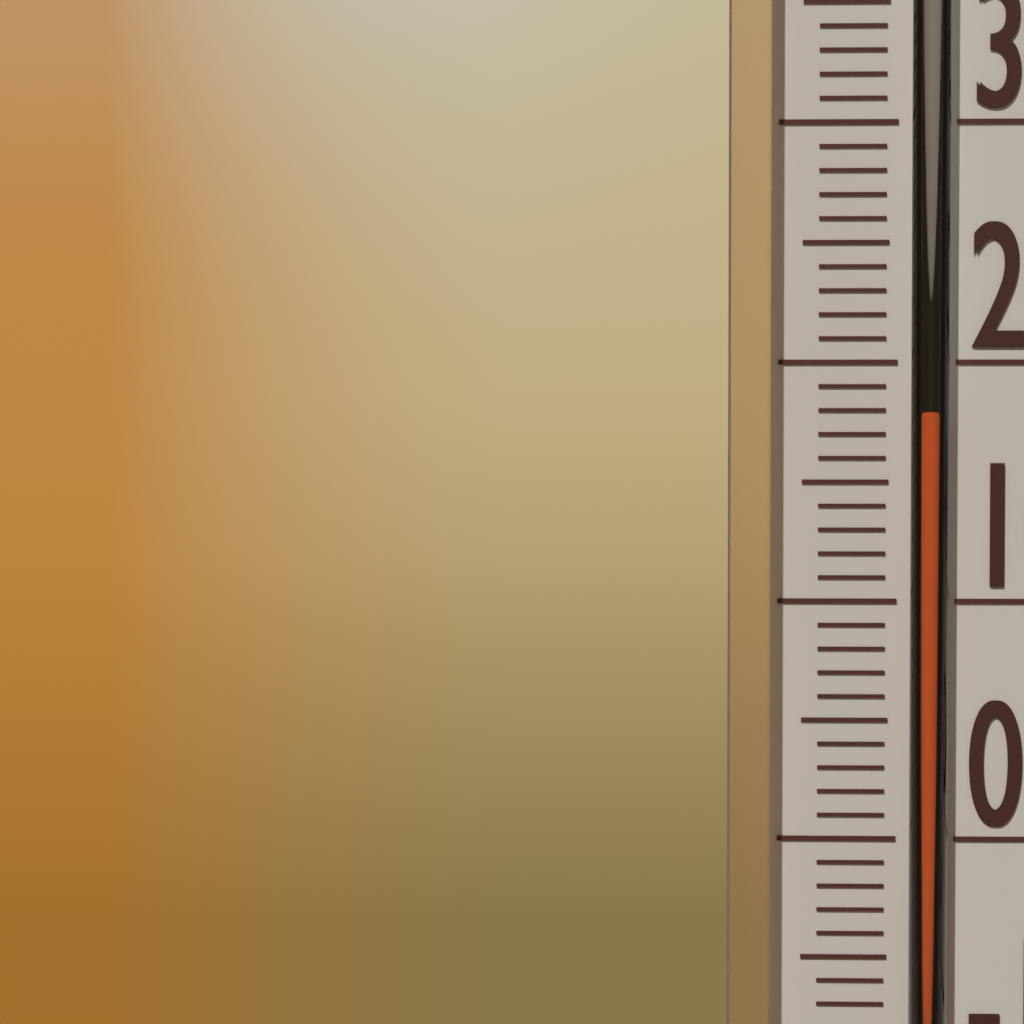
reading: 18 °C
